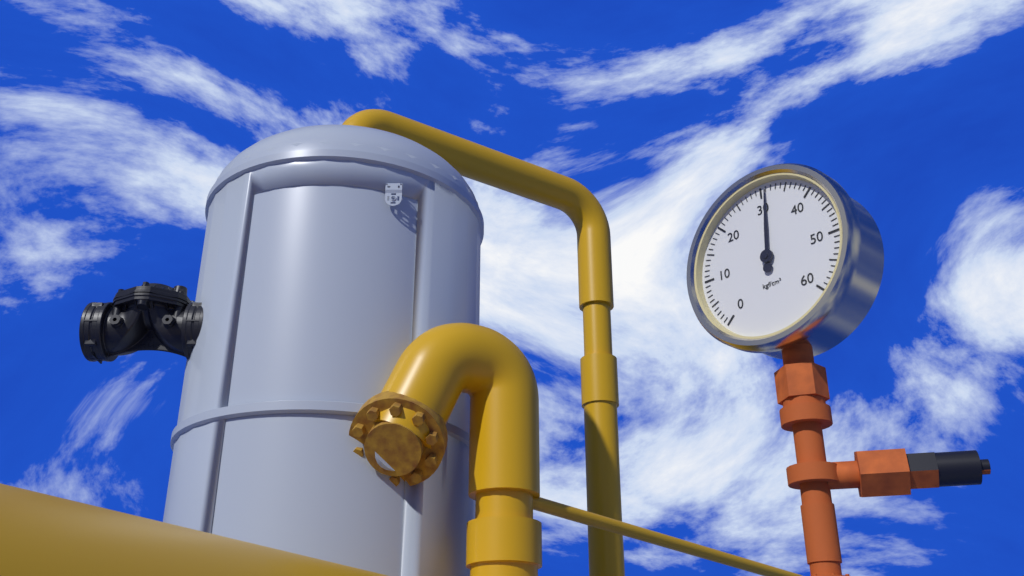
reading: 31 kgf/cm²
